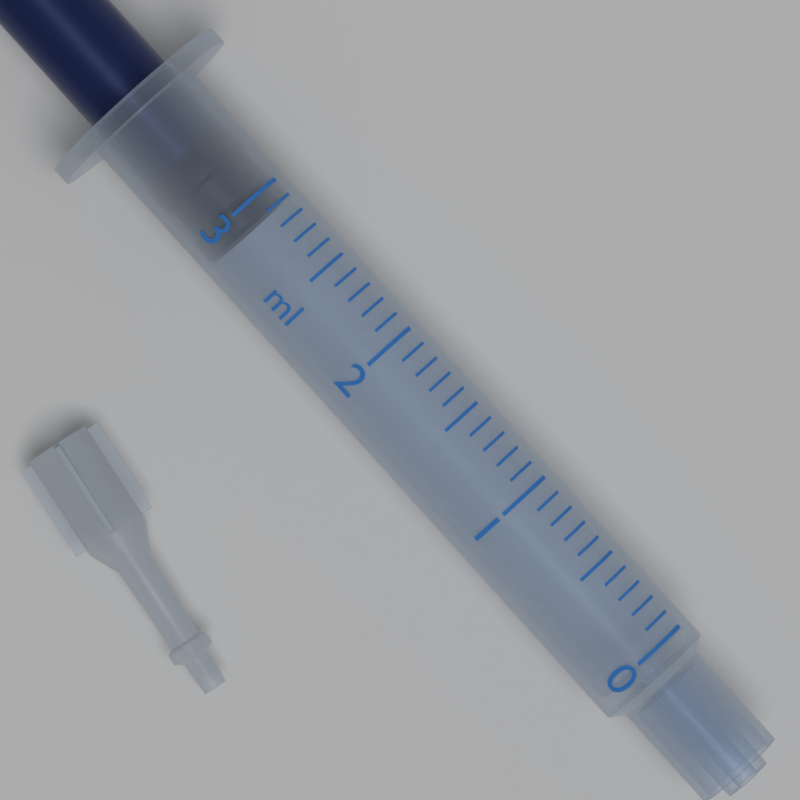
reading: 2.9 ml
